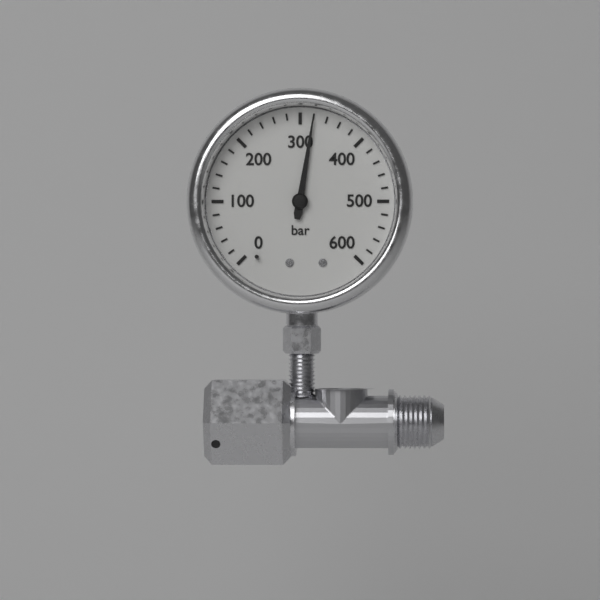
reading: 320 bar
